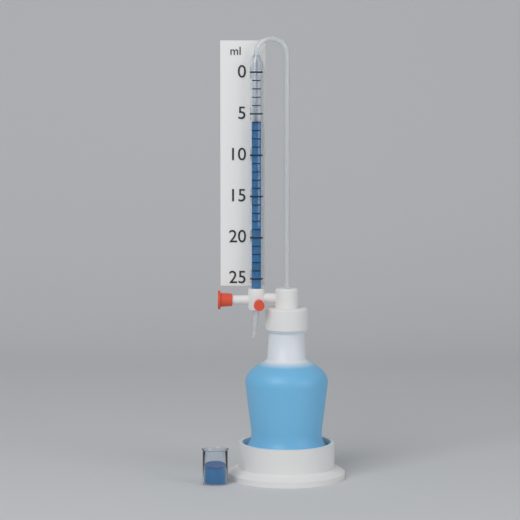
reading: 6 ml
